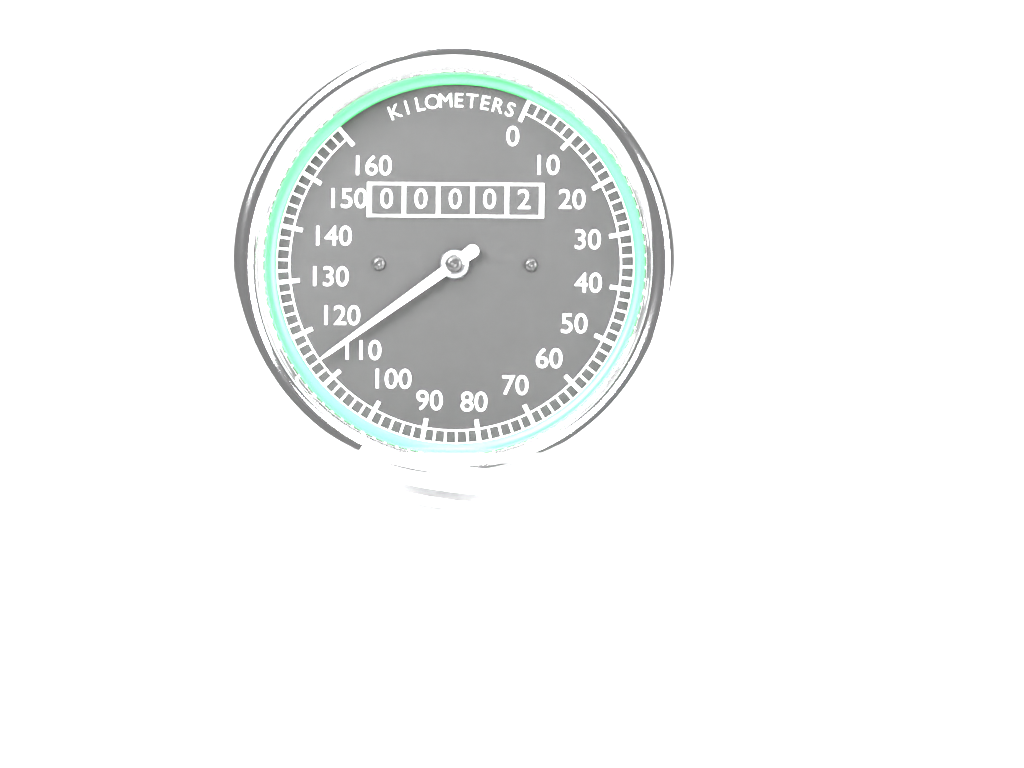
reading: 114 km/h
